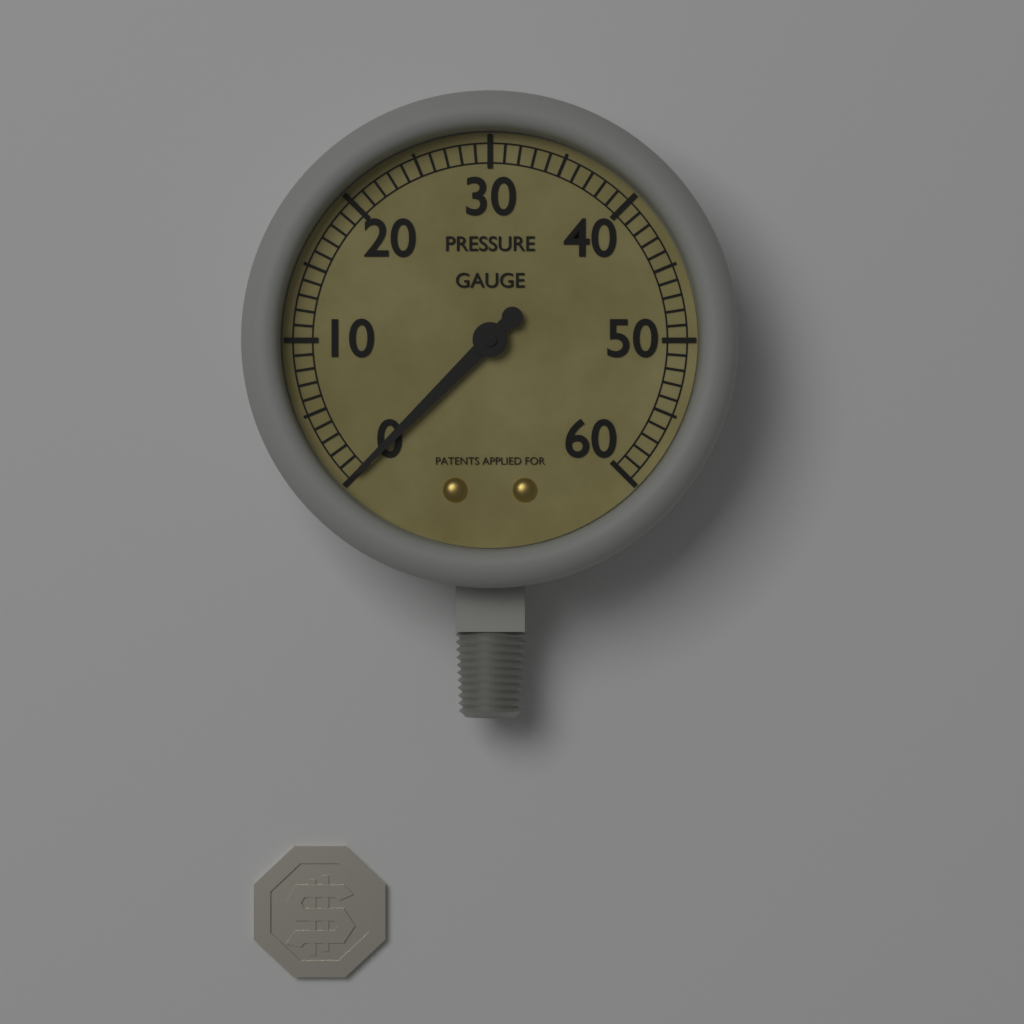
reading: 0 (no unit)
